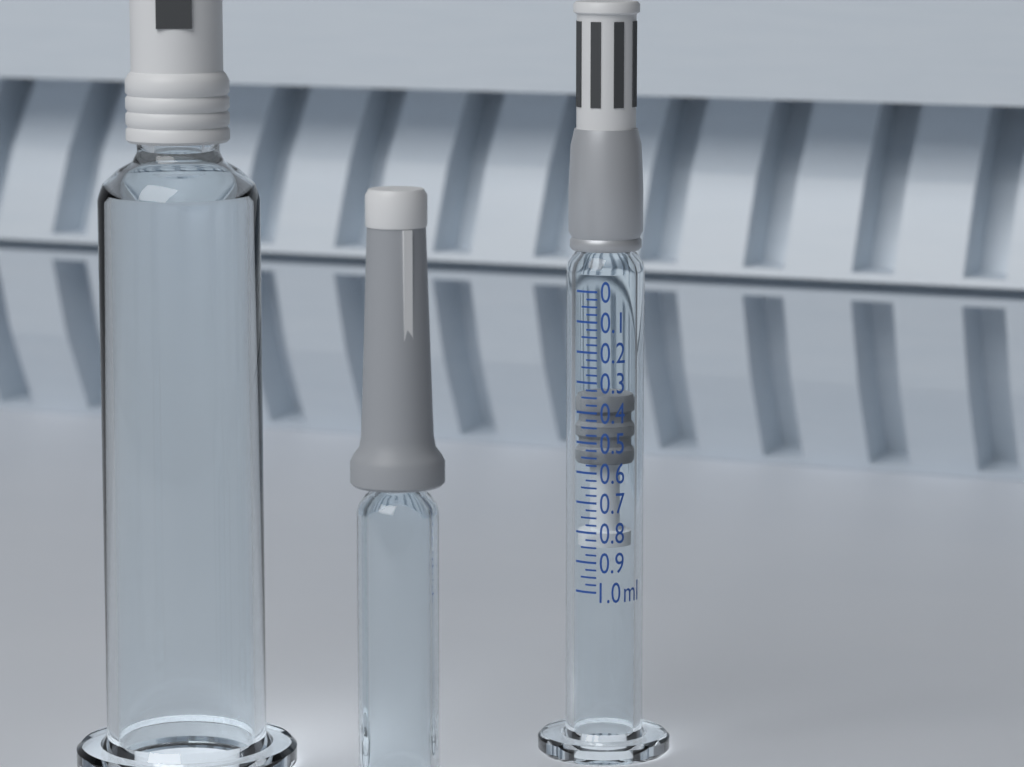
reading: 0.350 ml
